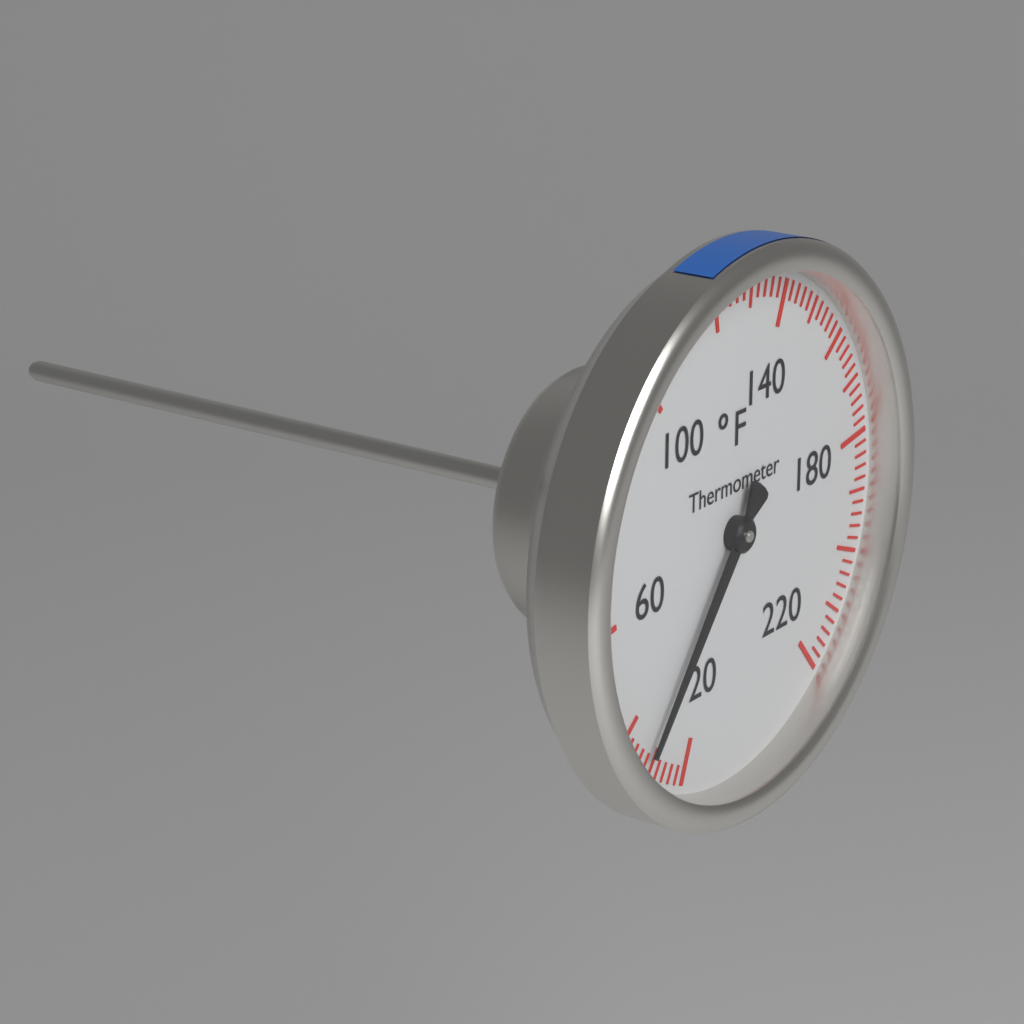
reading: 32 °F
